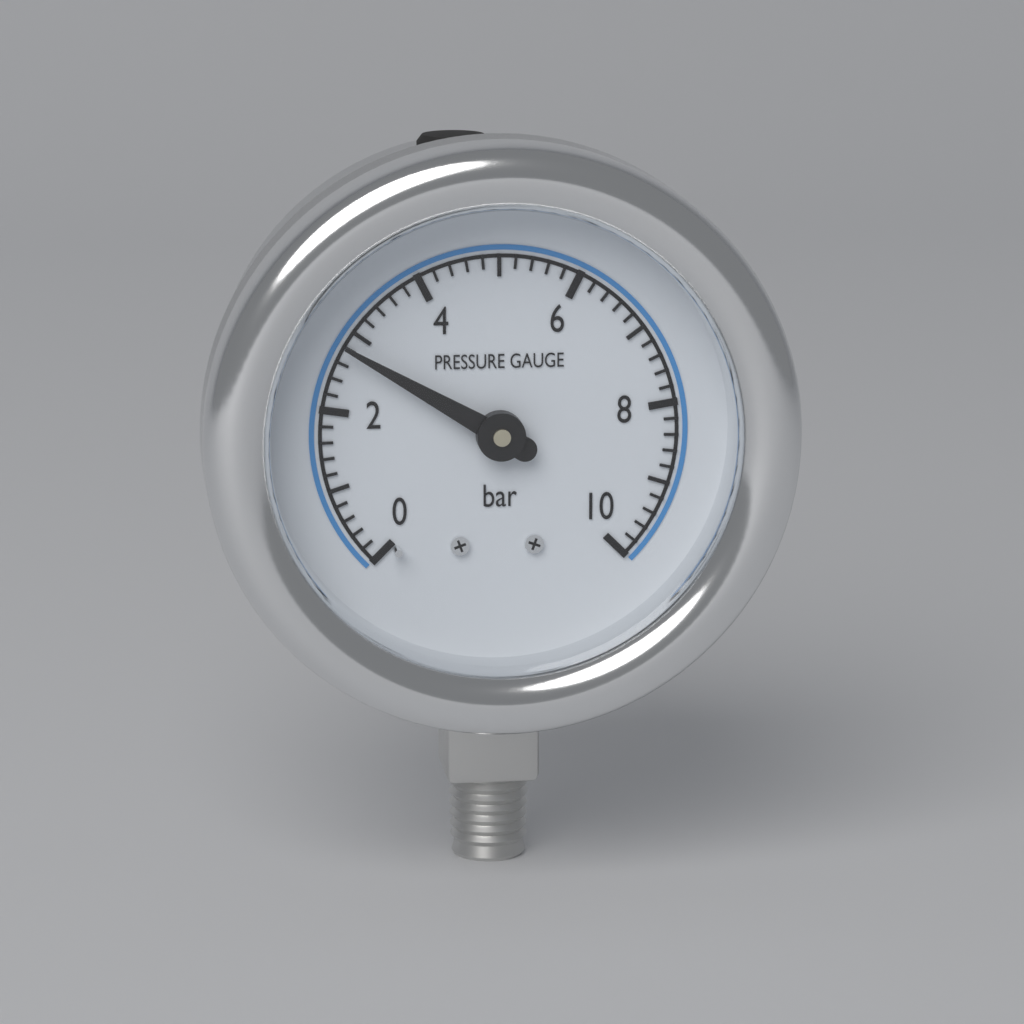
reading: 2.8 bar
